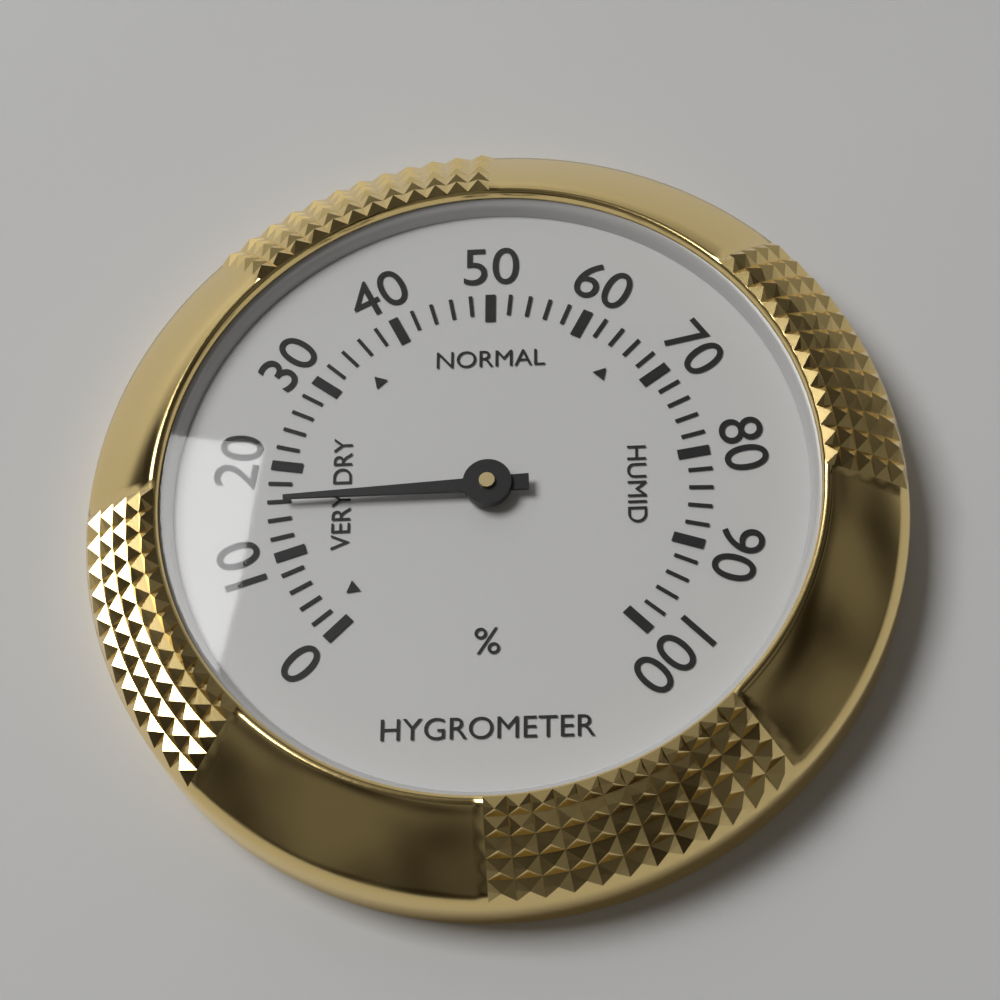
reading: 16 %
